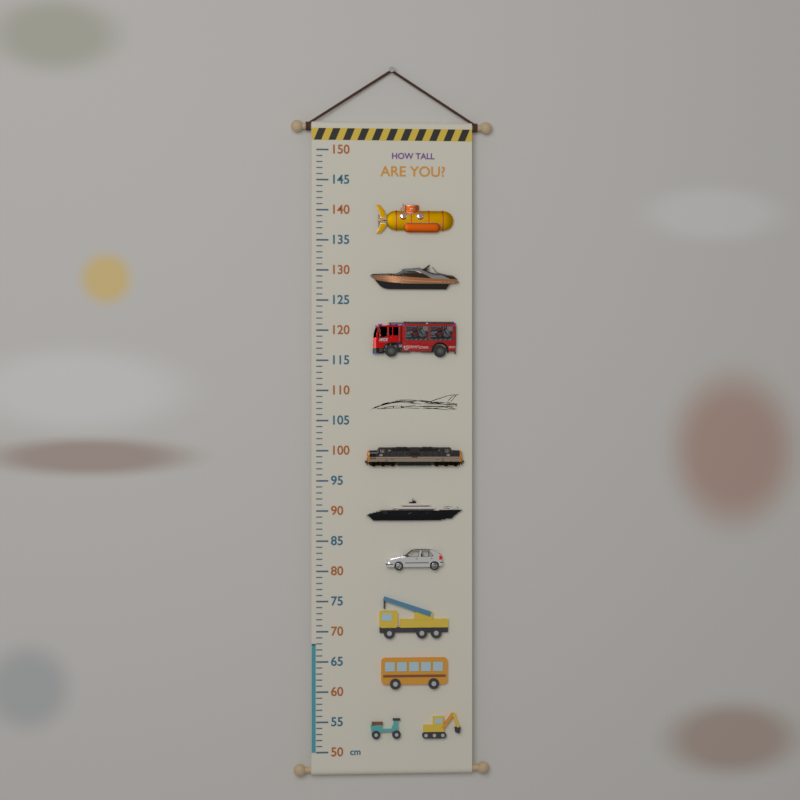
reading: 68 cm
